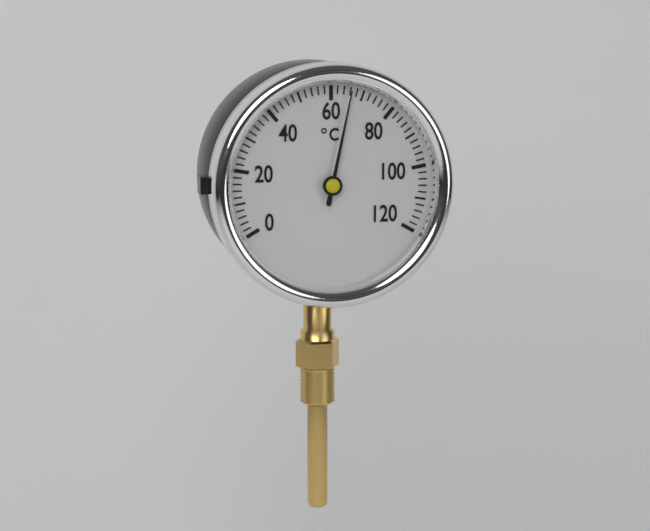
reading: 66 °C
